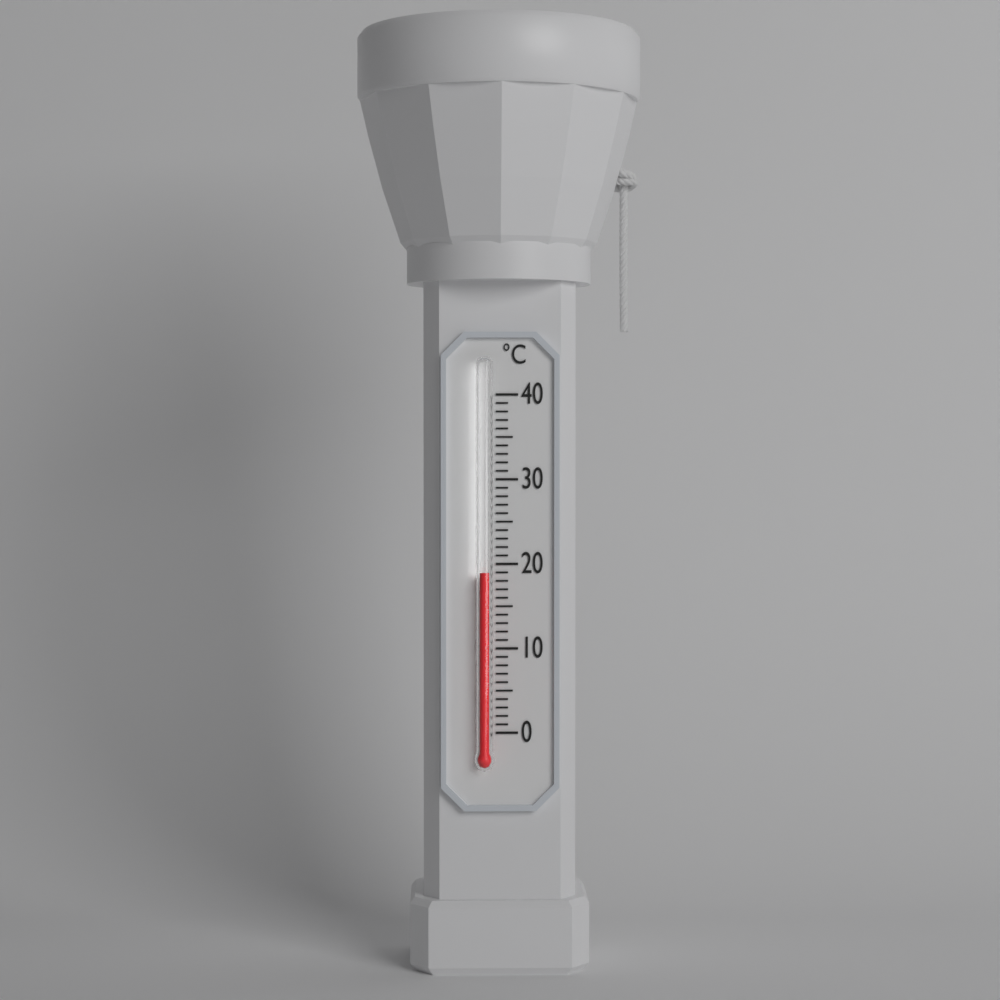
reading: 19 °C
